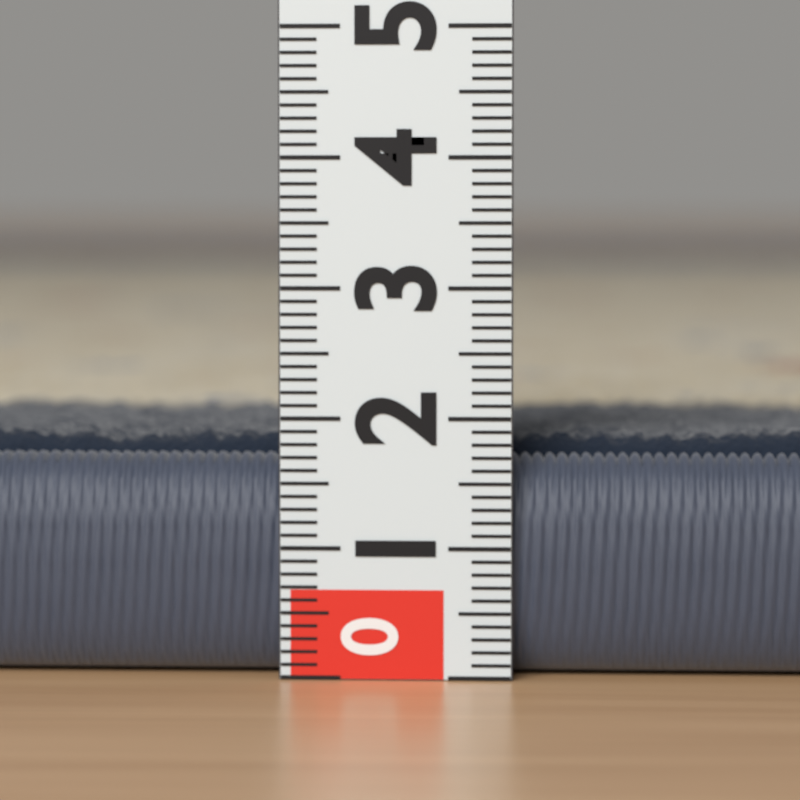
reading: 1.9 (no unit)
